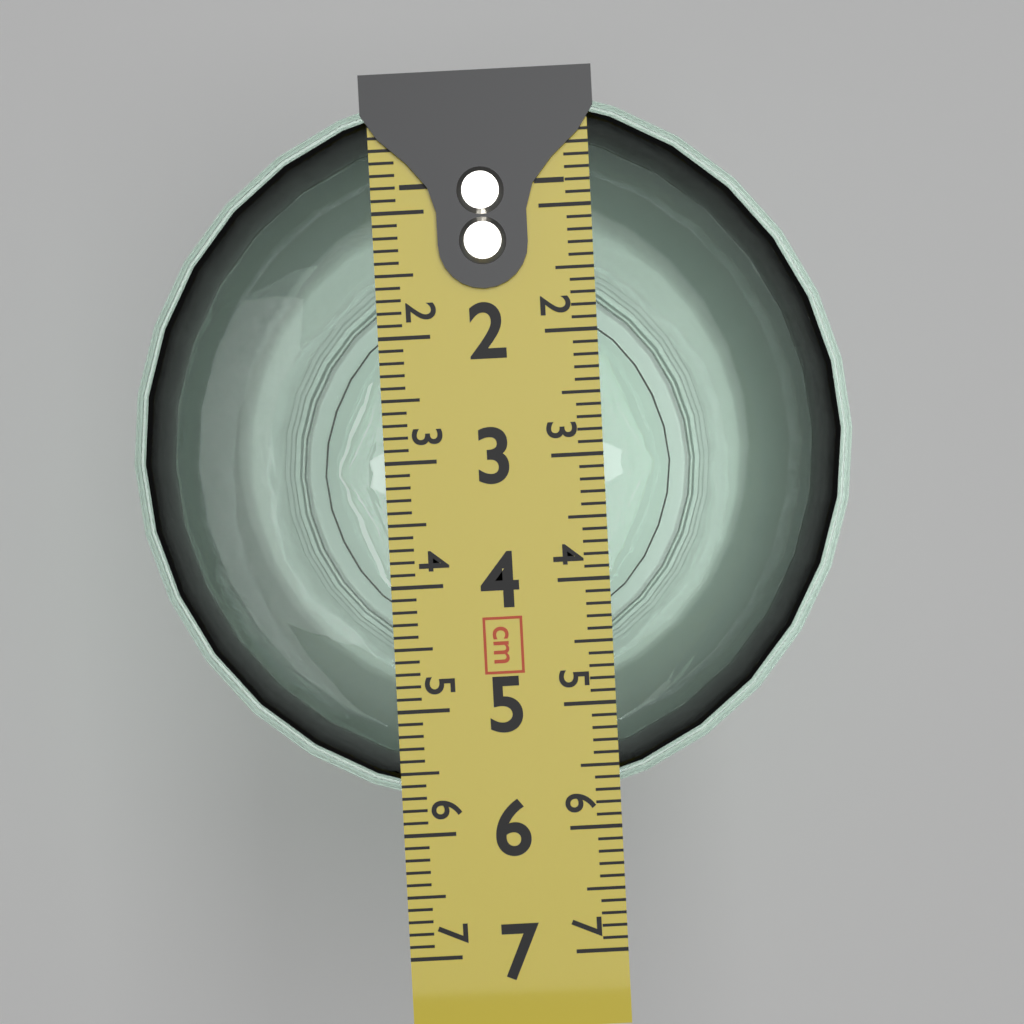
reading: 5.8 cm
